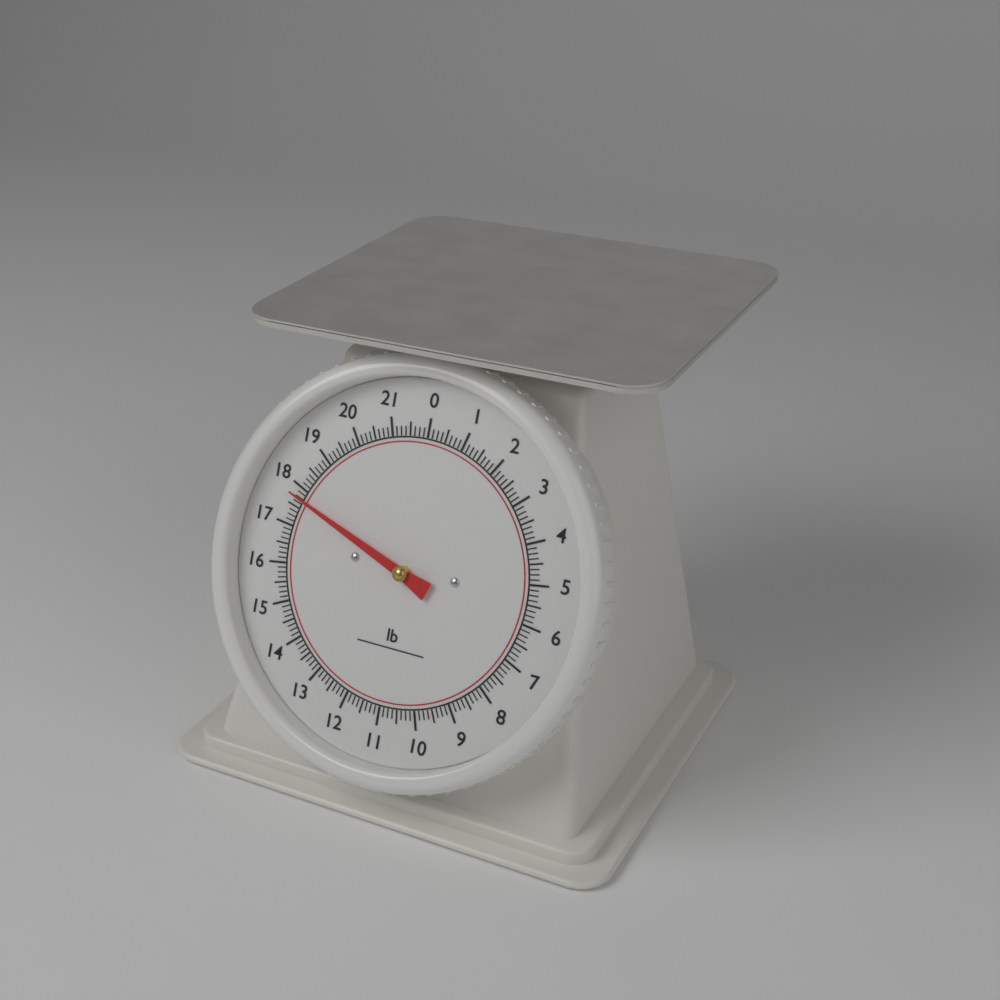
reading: 17.750 lb
